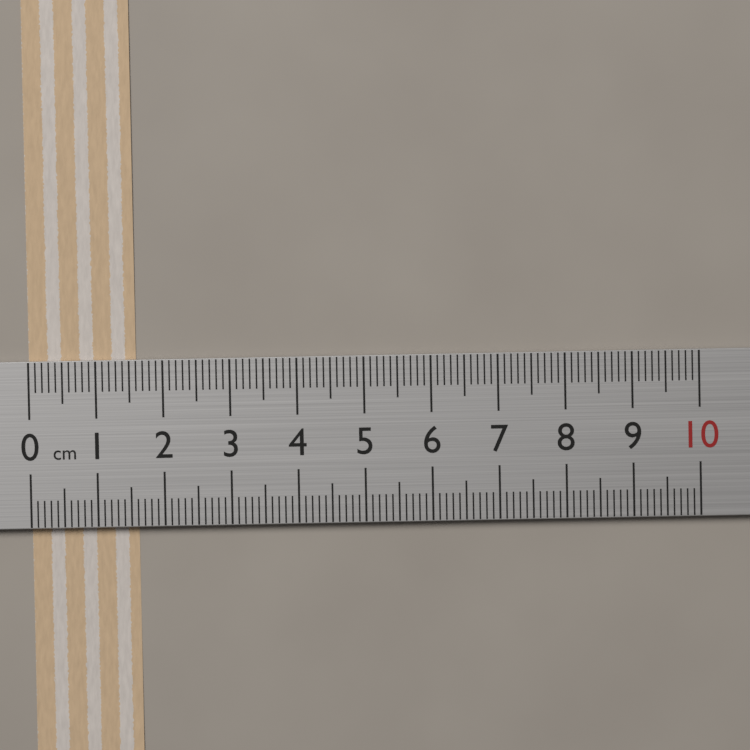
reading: 1.6 cm
